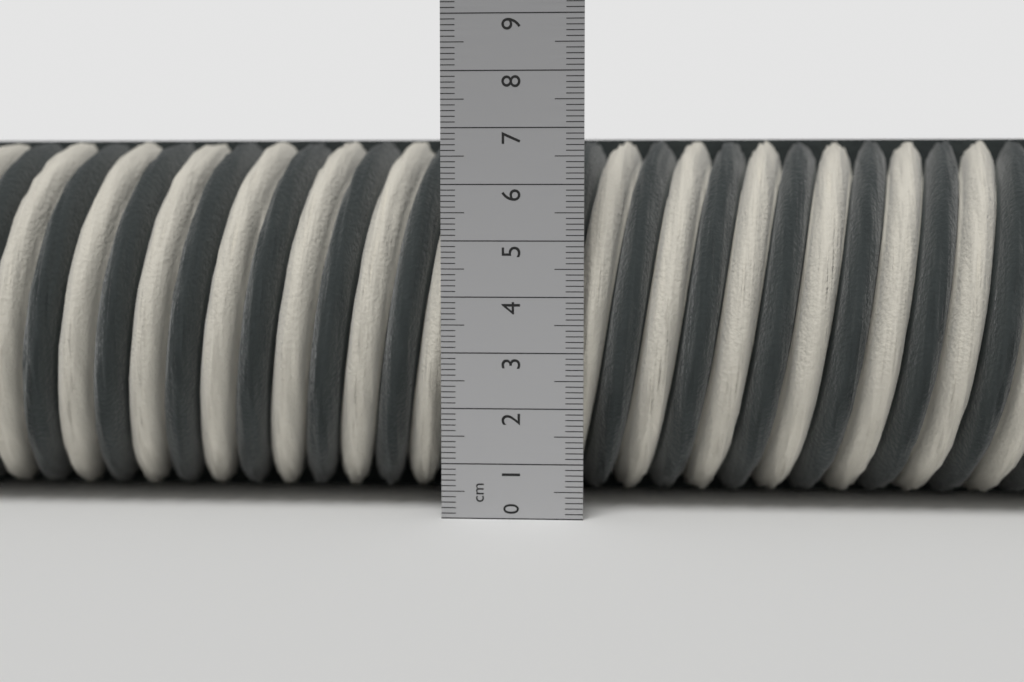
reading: 6.9 cm
